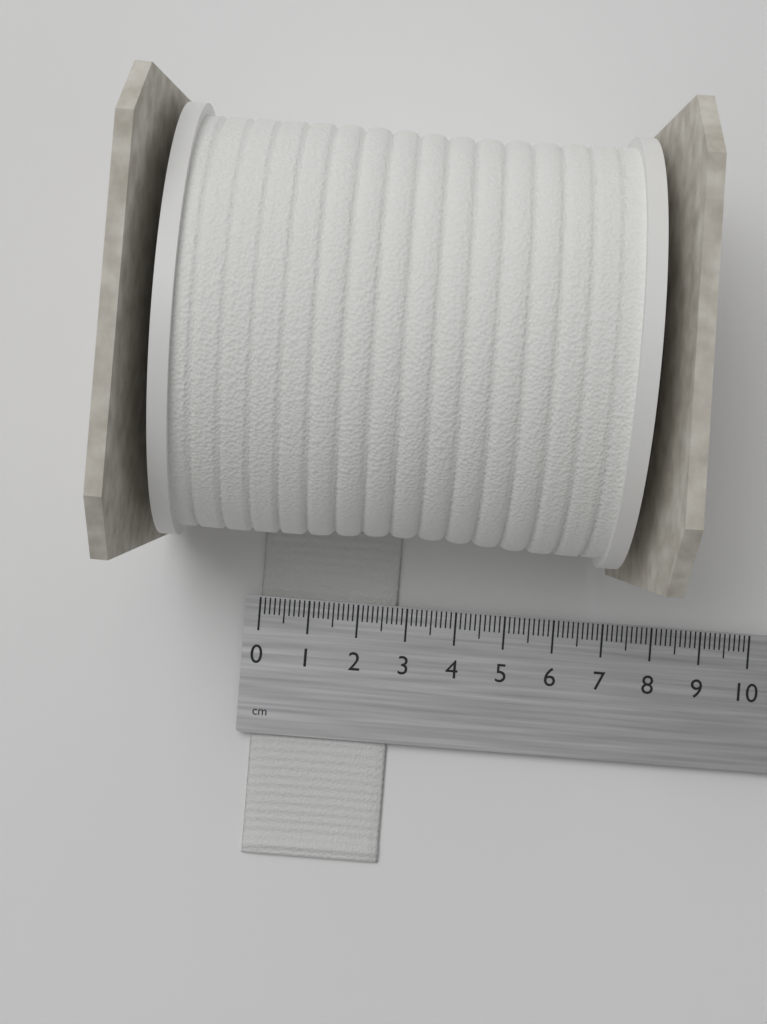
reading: 2.8 cm
